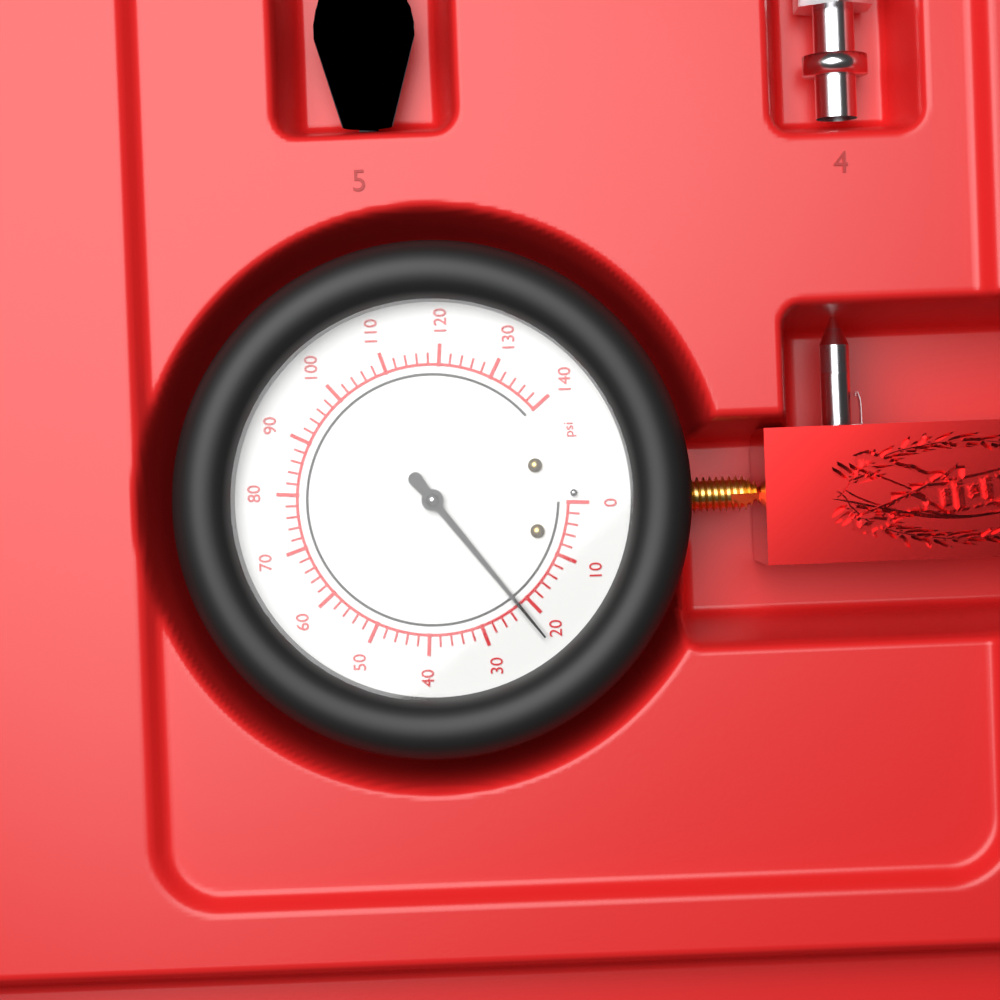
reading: 22 psi
